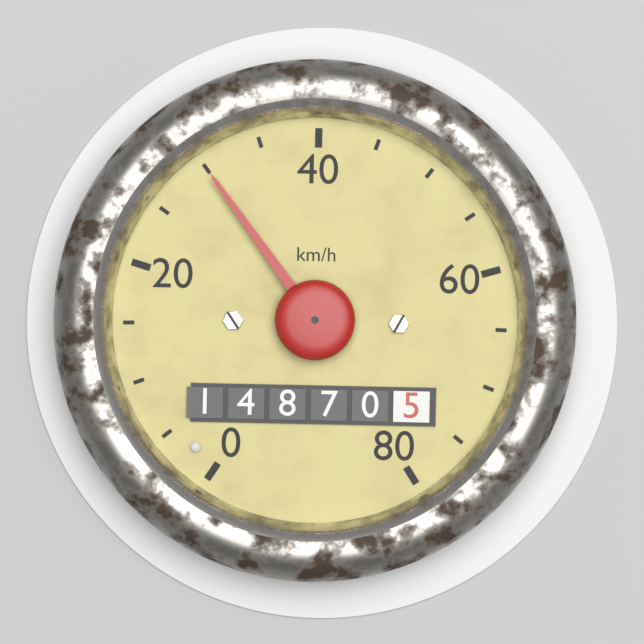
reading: 30 km/h
